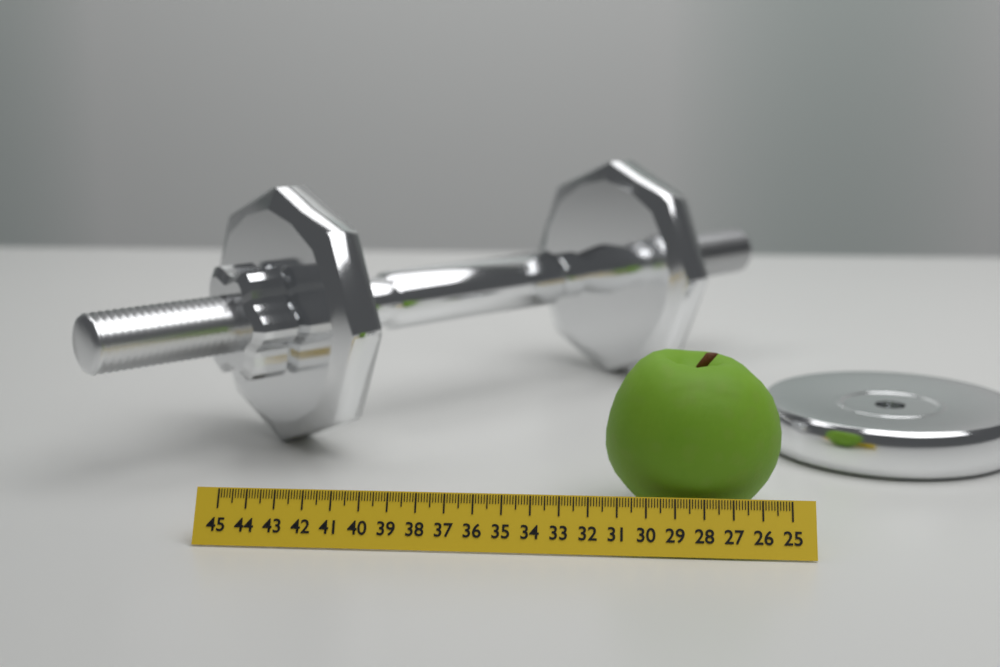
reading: 31.4 (no unit)
